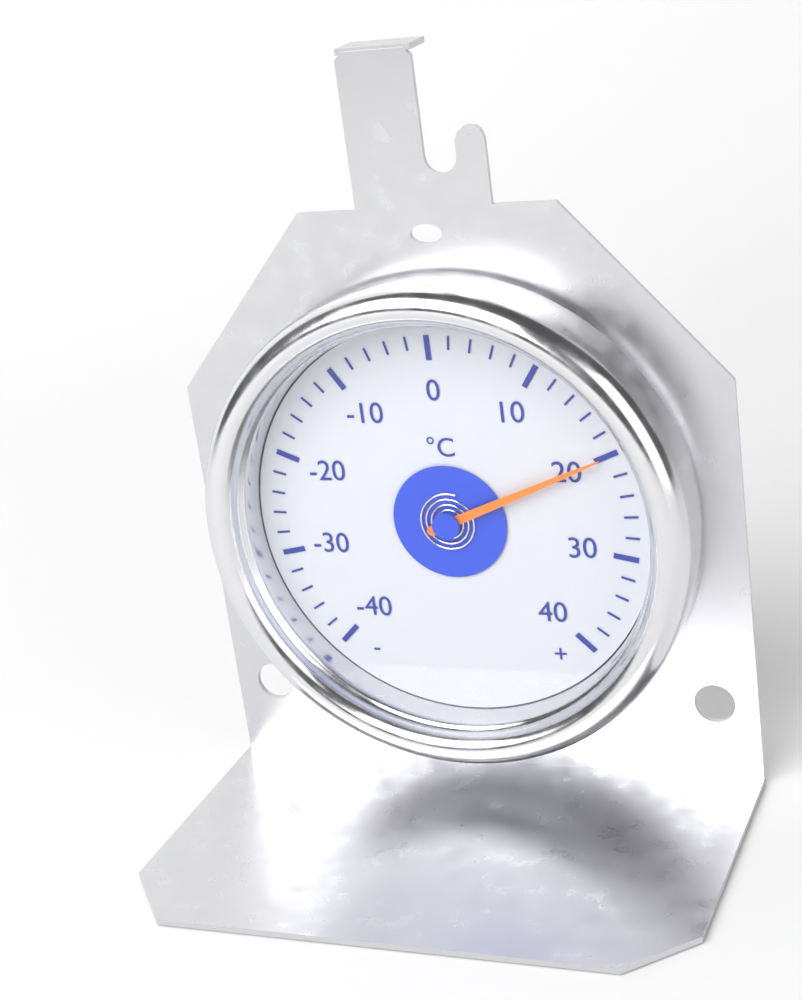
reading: 20 °C
